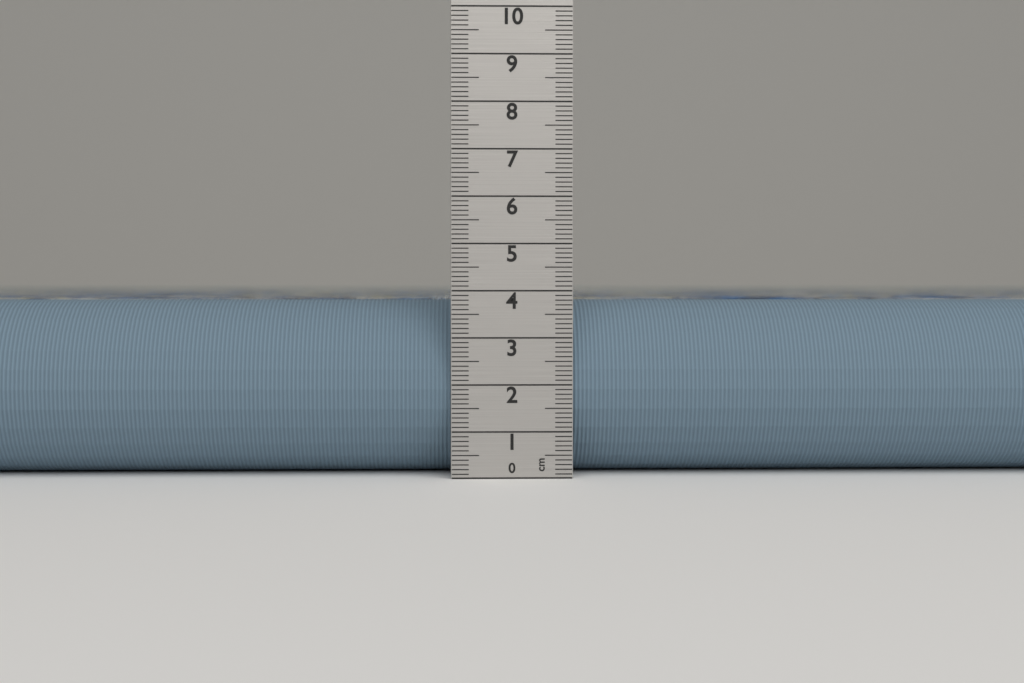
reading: 3.8 cm
